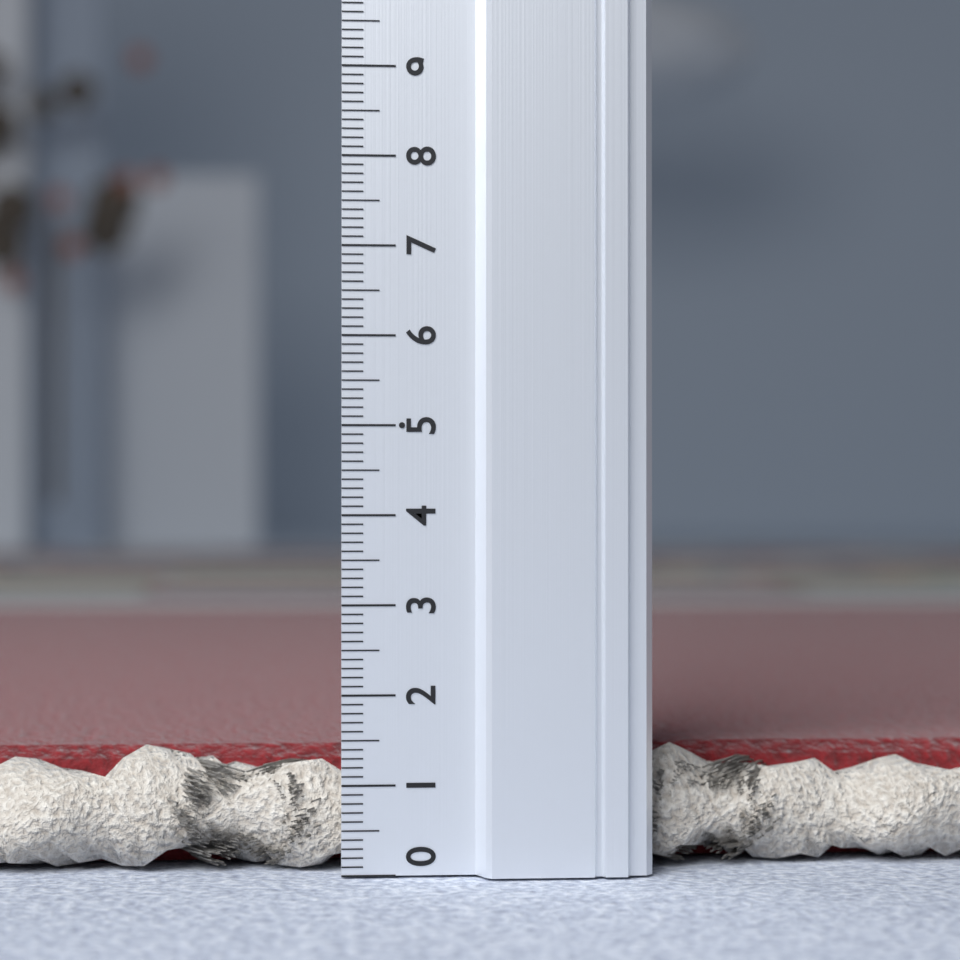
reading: 1.3 (no unit)
